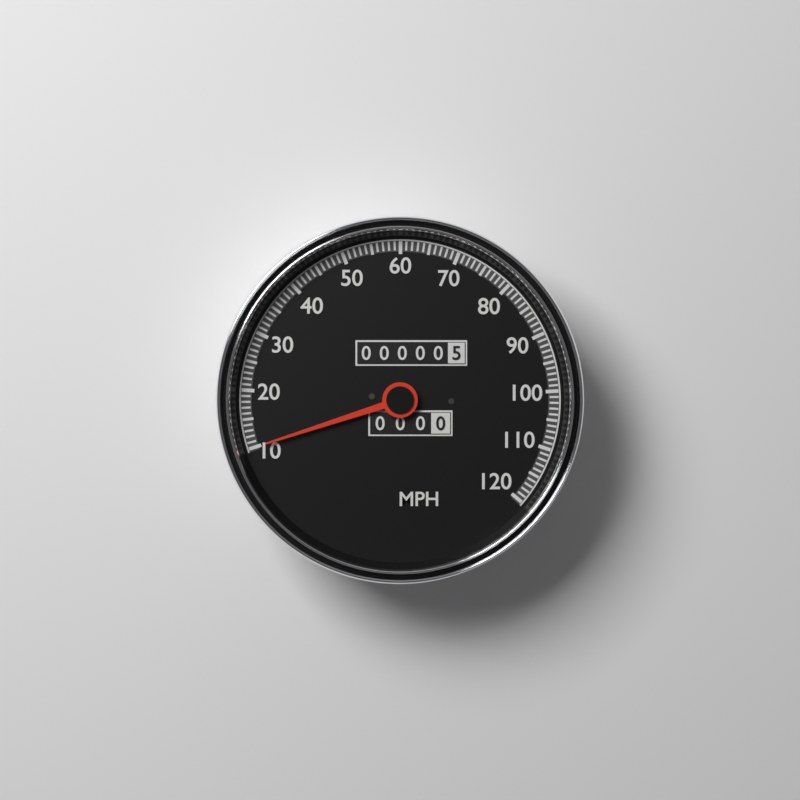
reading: 10 mph
